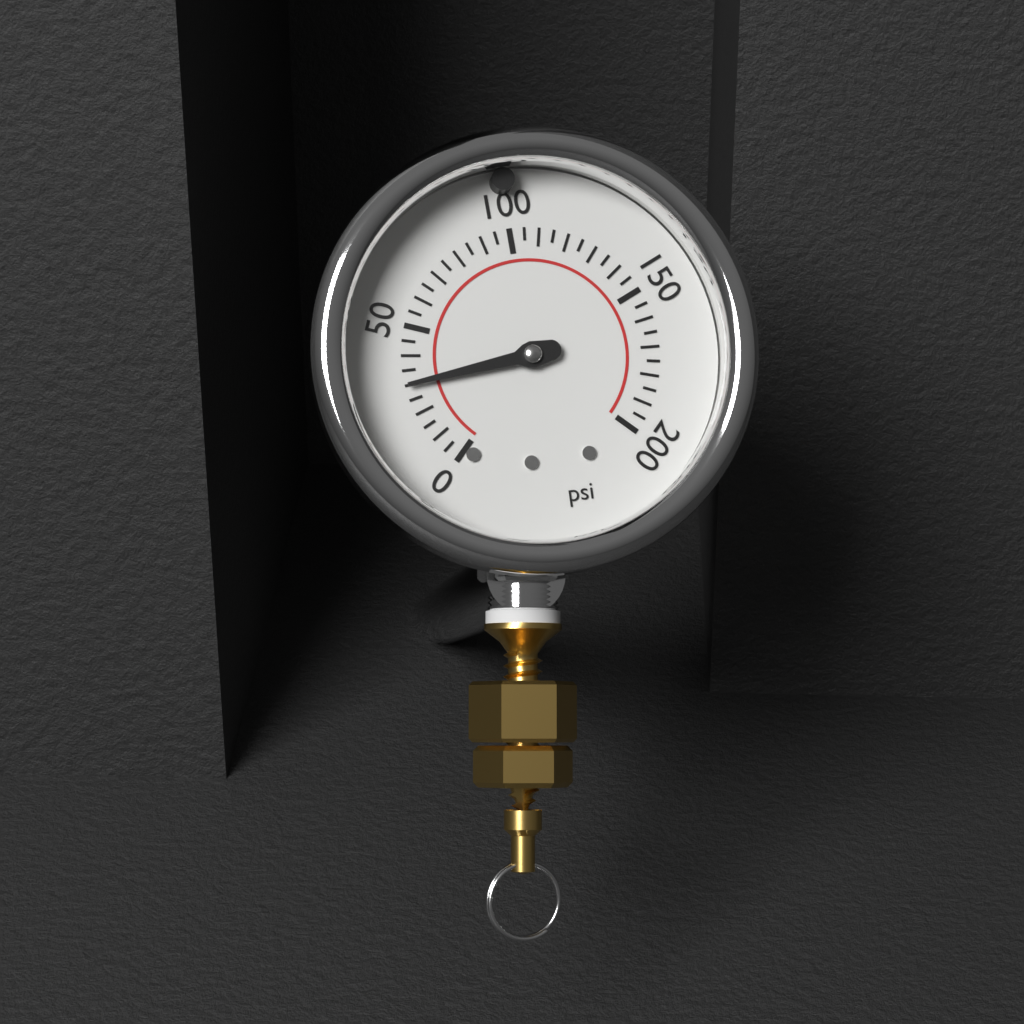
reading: 30 psi
